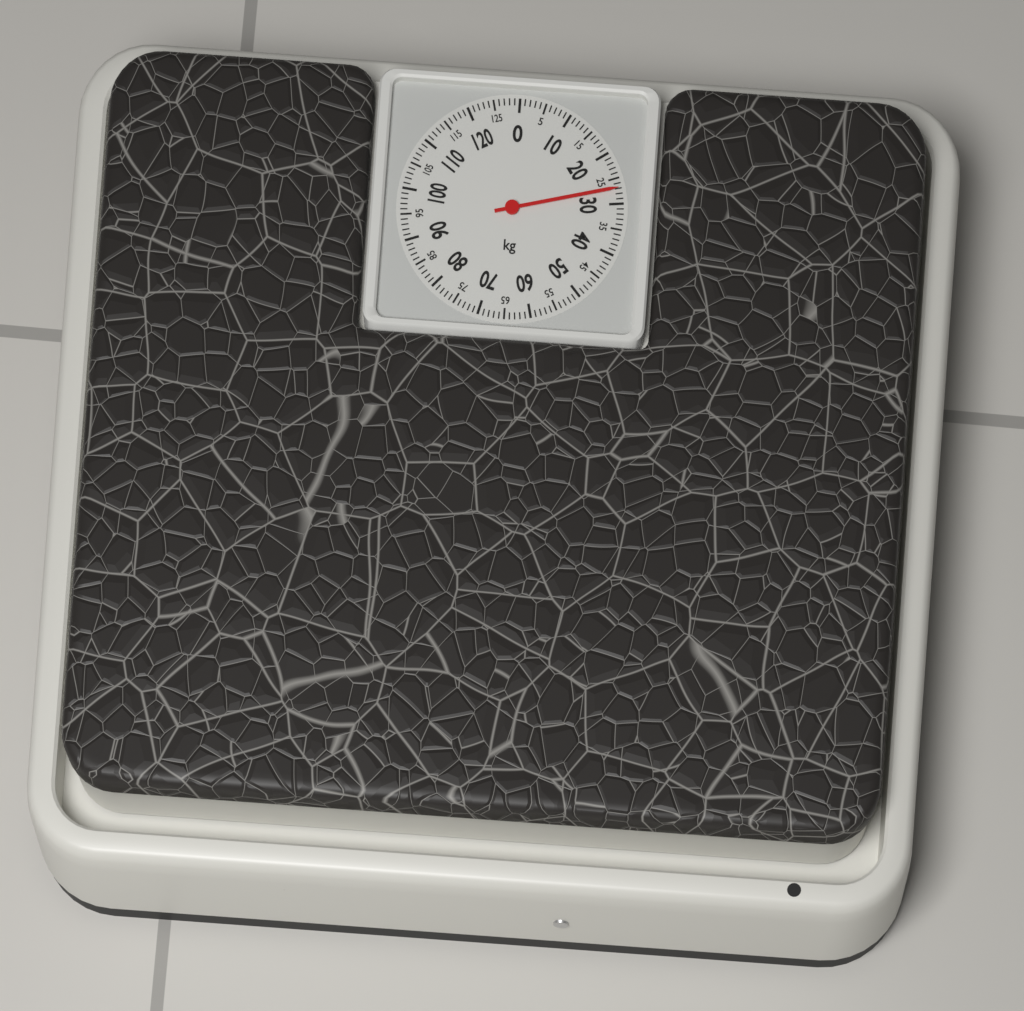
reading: 27 kg
